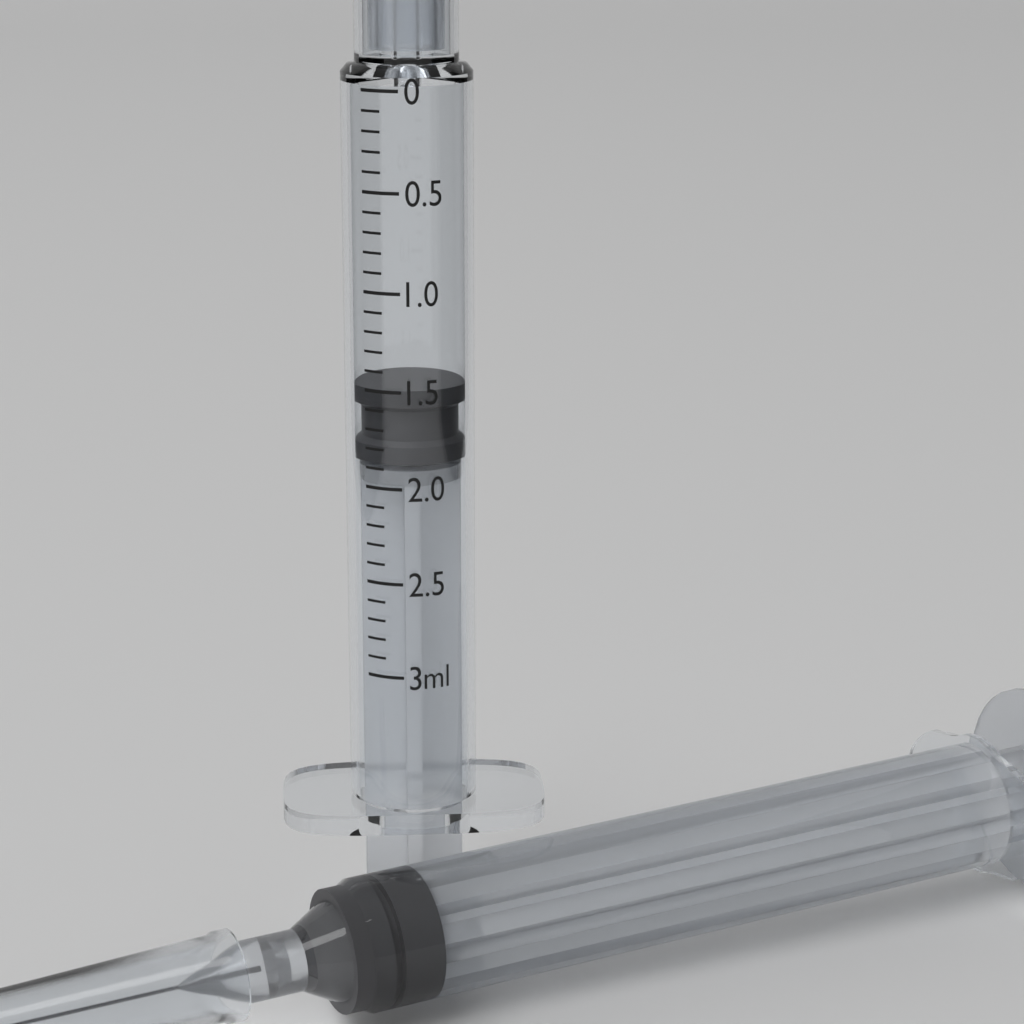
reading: 1.5 ml
